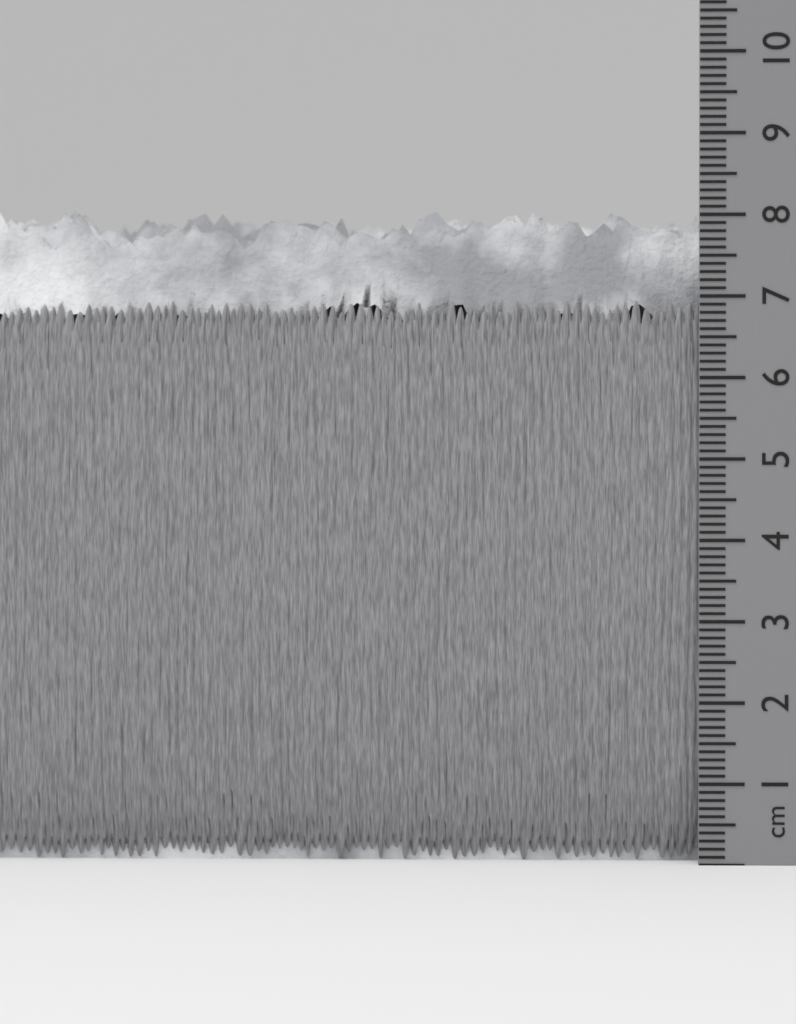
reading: 8.2 cm
